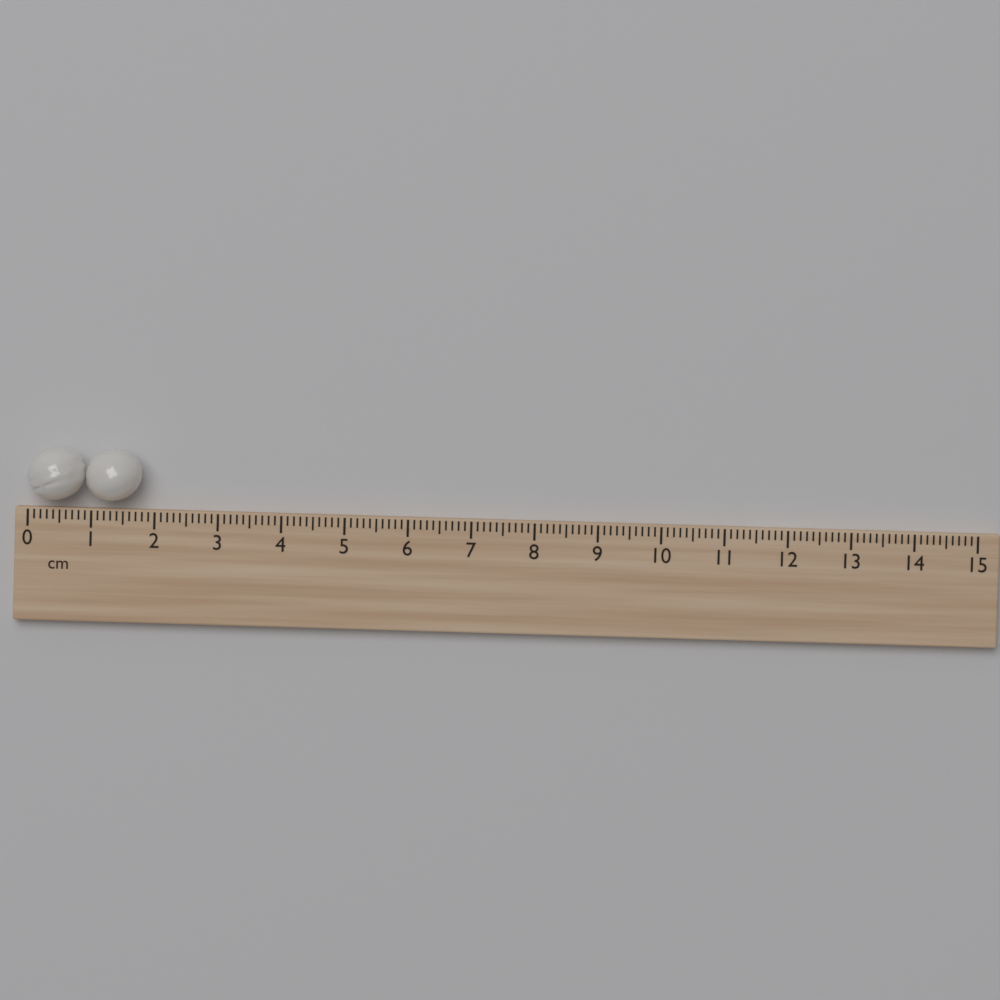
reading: 1.8 cm
